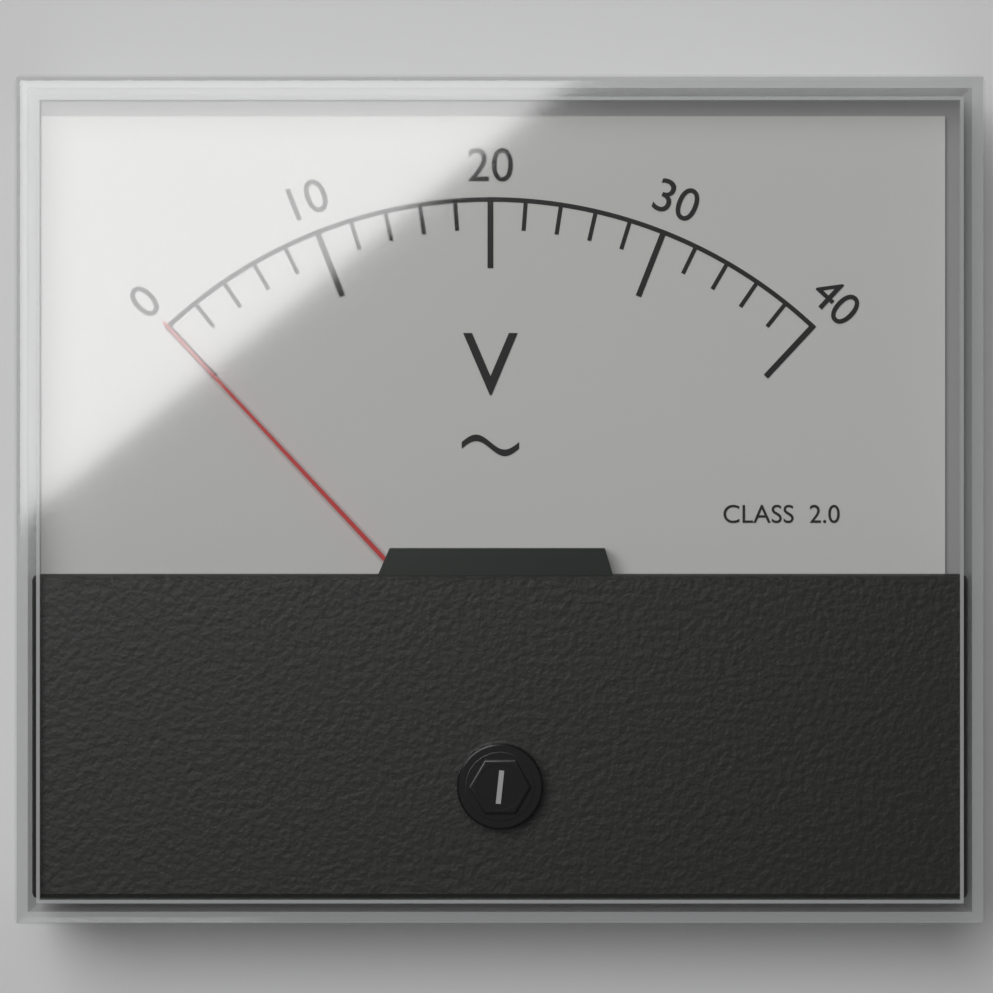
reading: 0 V
